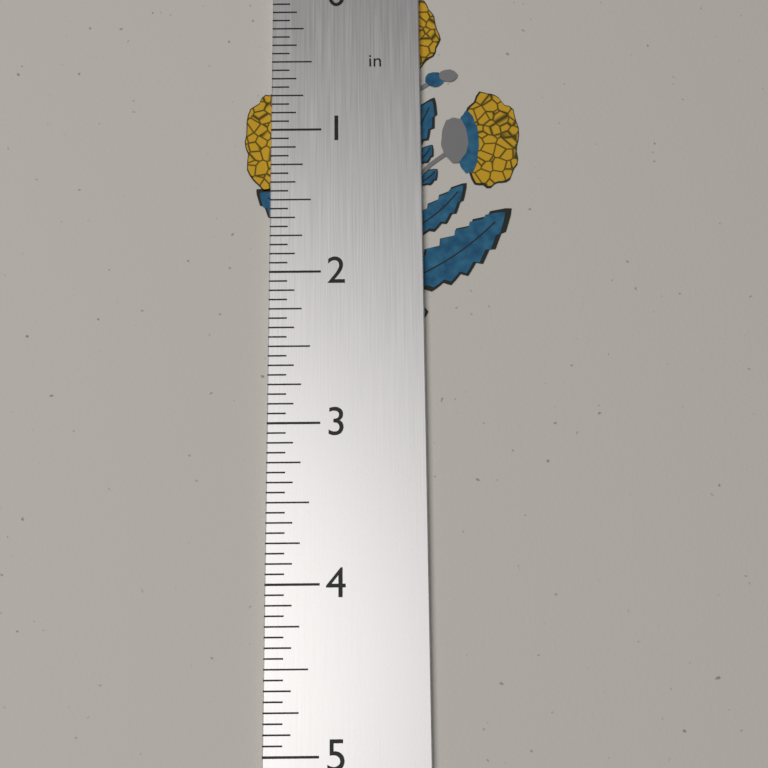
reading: 2.3750 in
